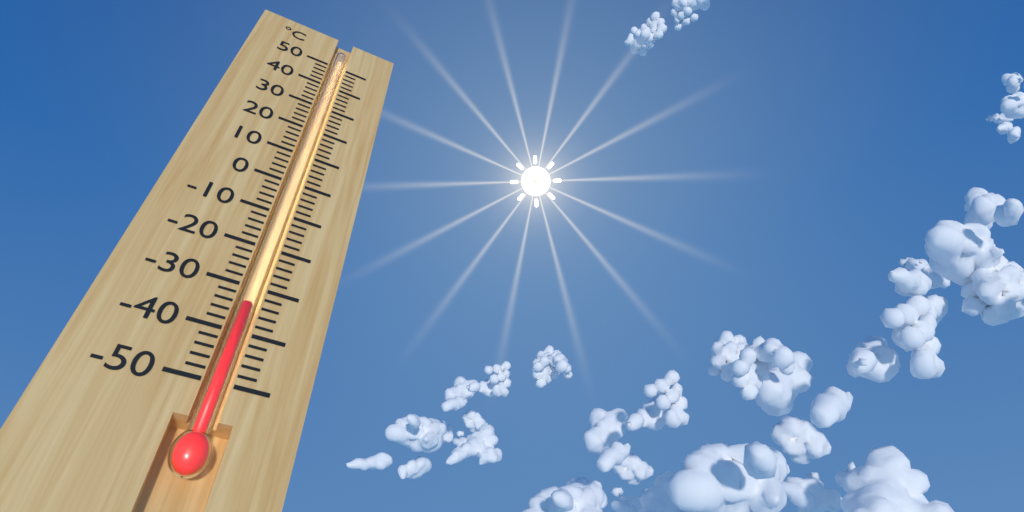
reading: -34 °C
